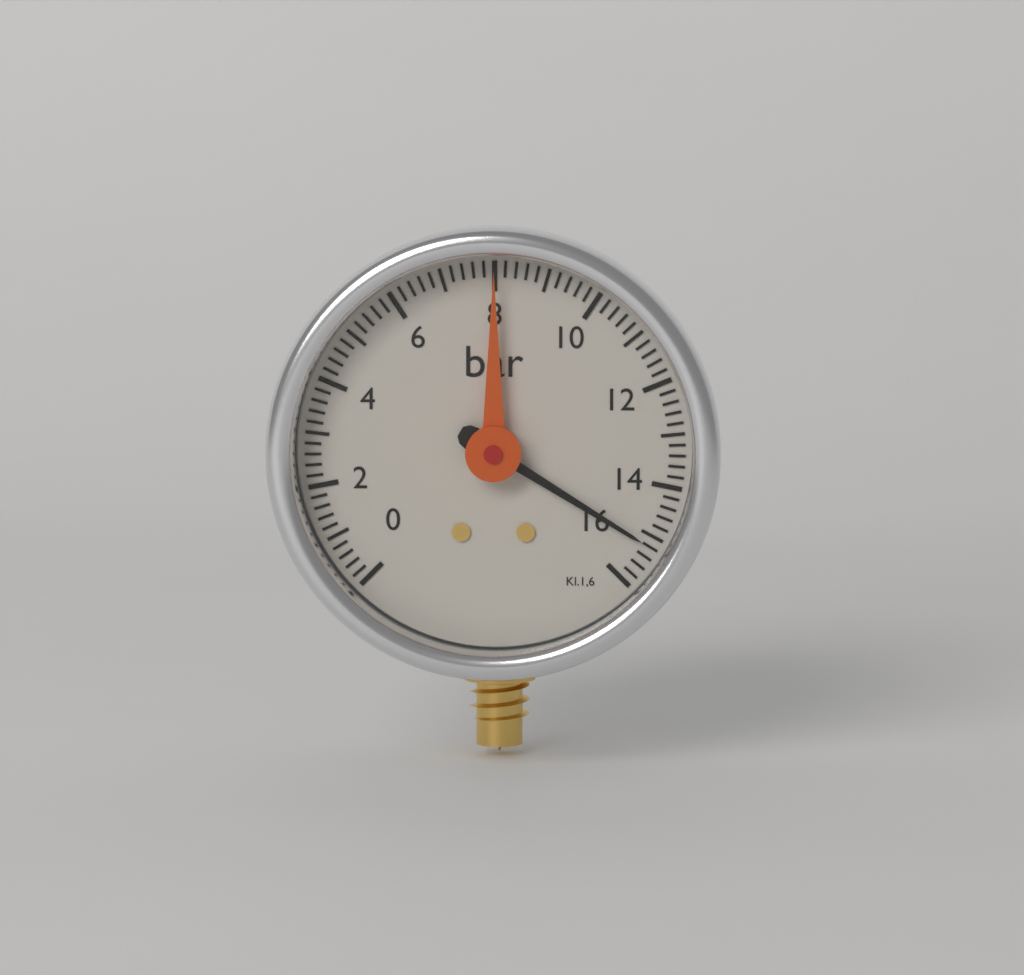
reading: 15.2 bar
